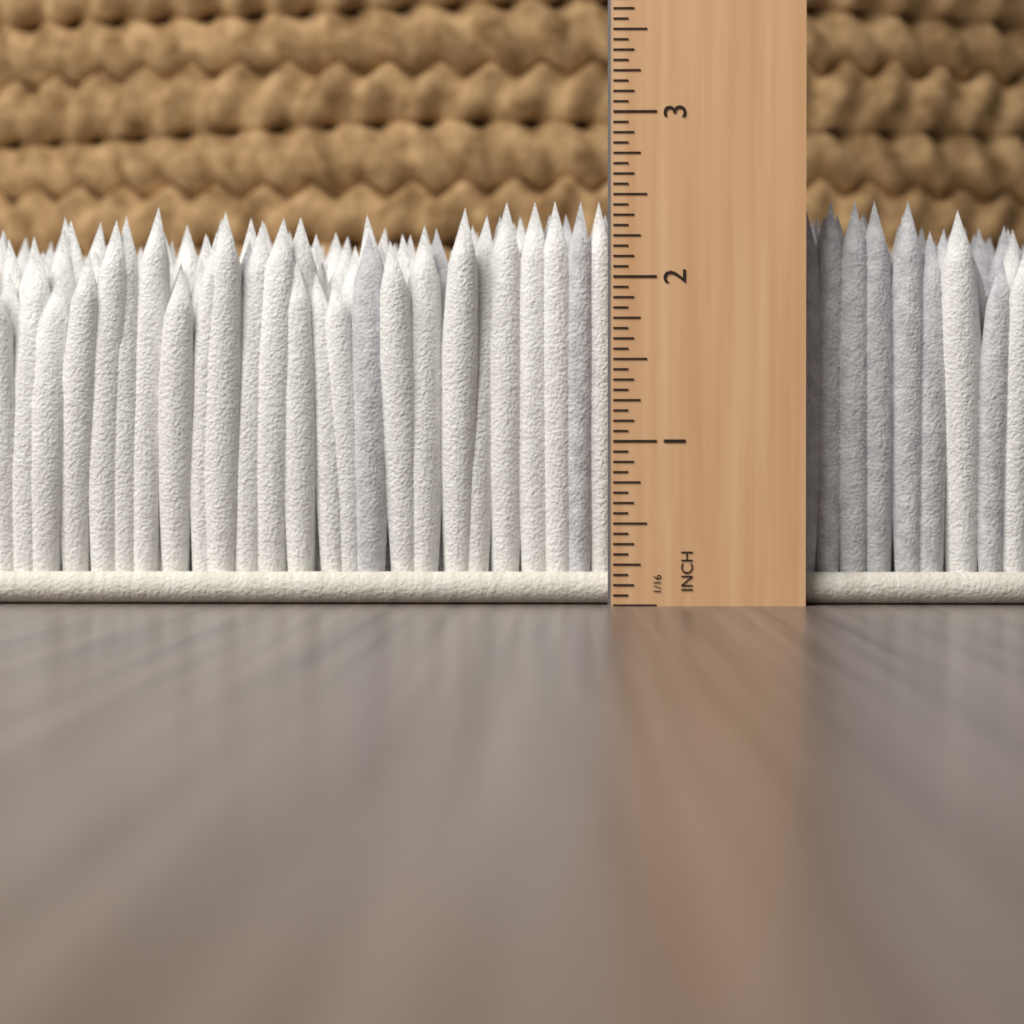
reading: 2.5000 in
